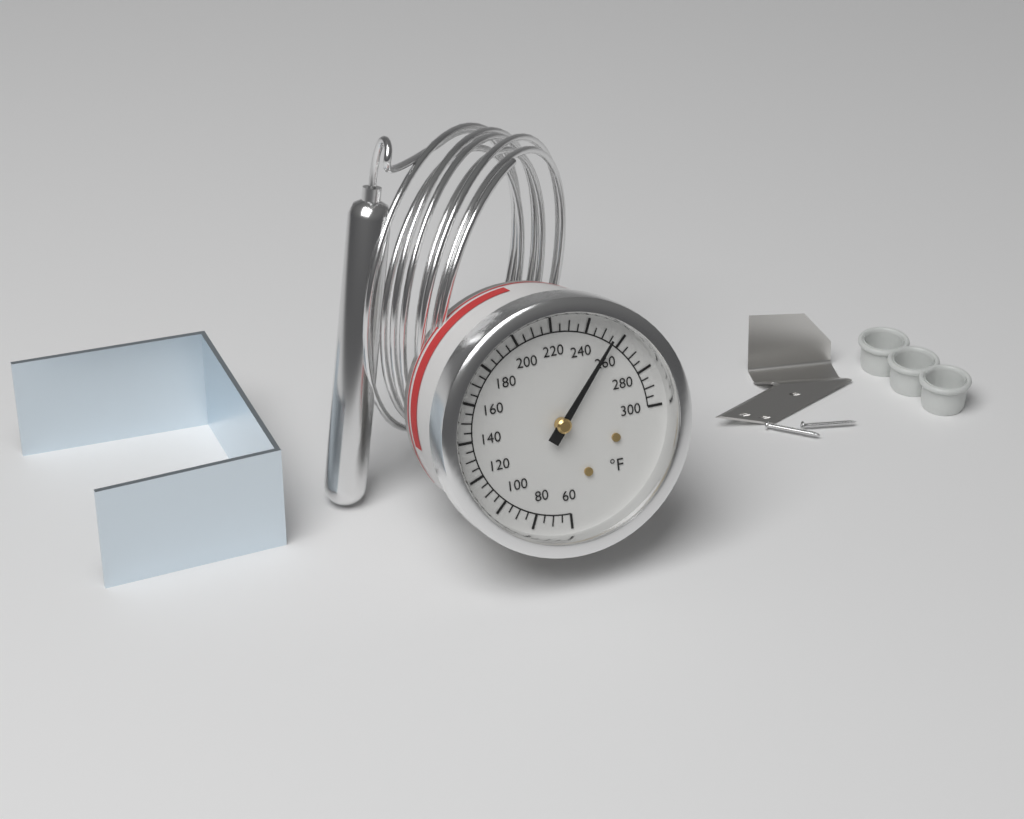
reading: 255 °F
